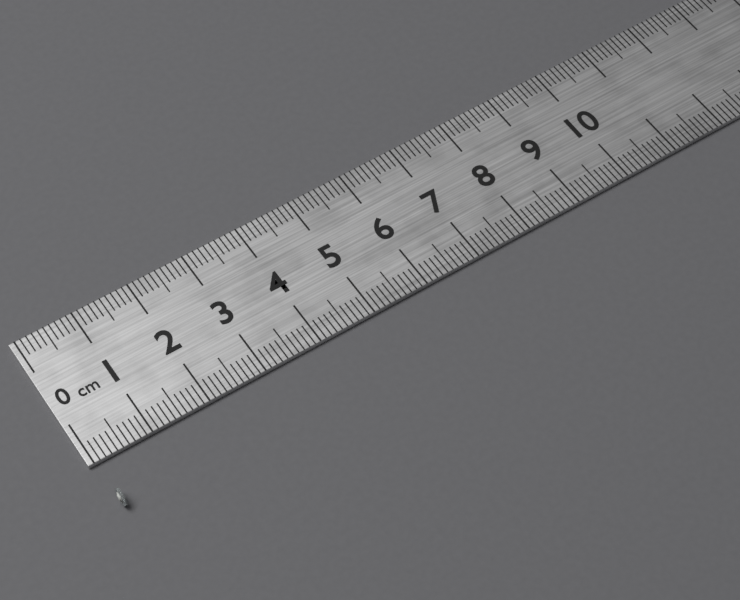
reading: 0.1 cm
